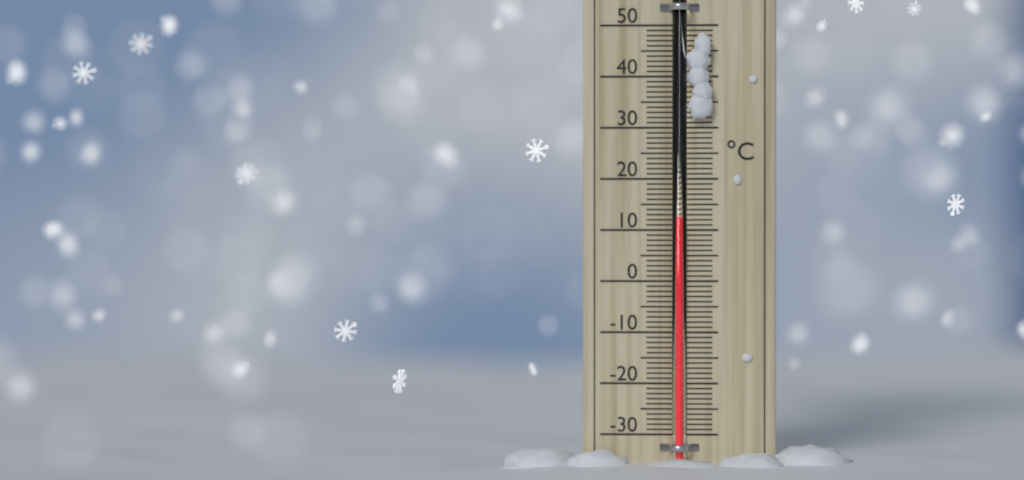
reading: 12 °C
